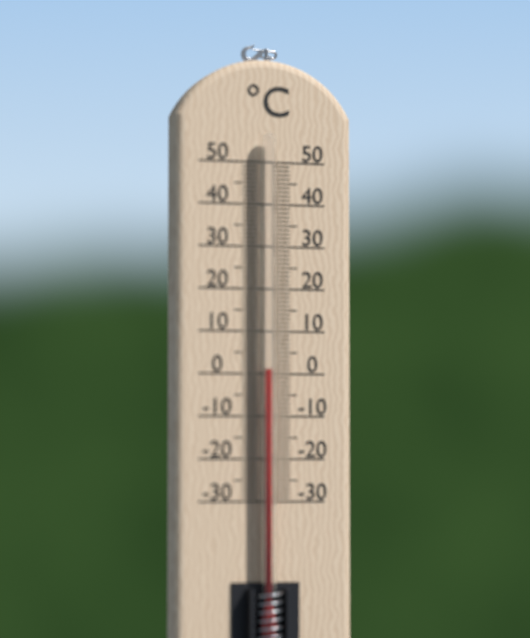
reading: 1 °C
